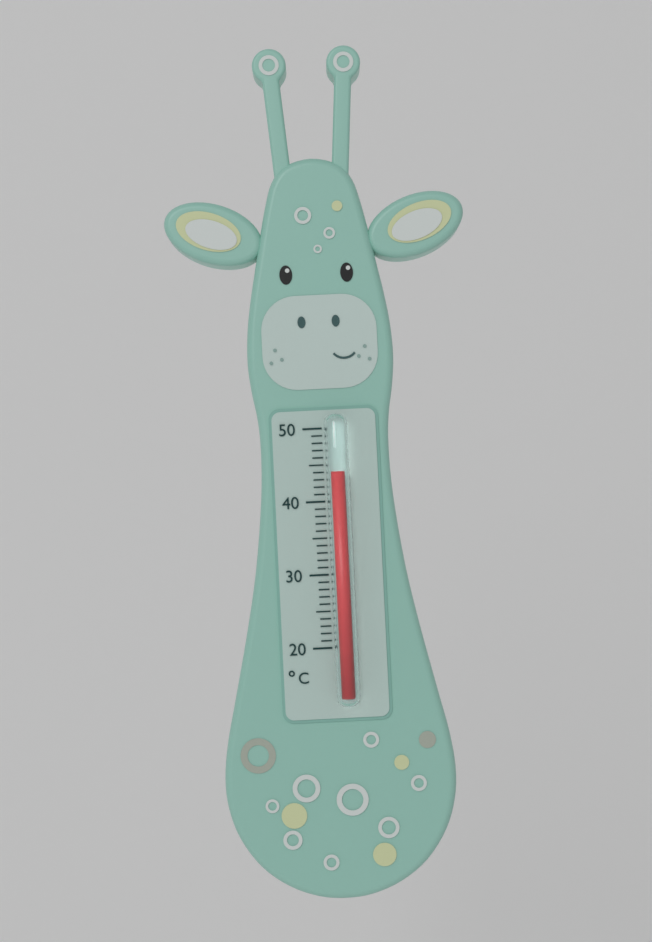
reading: 44 °C
